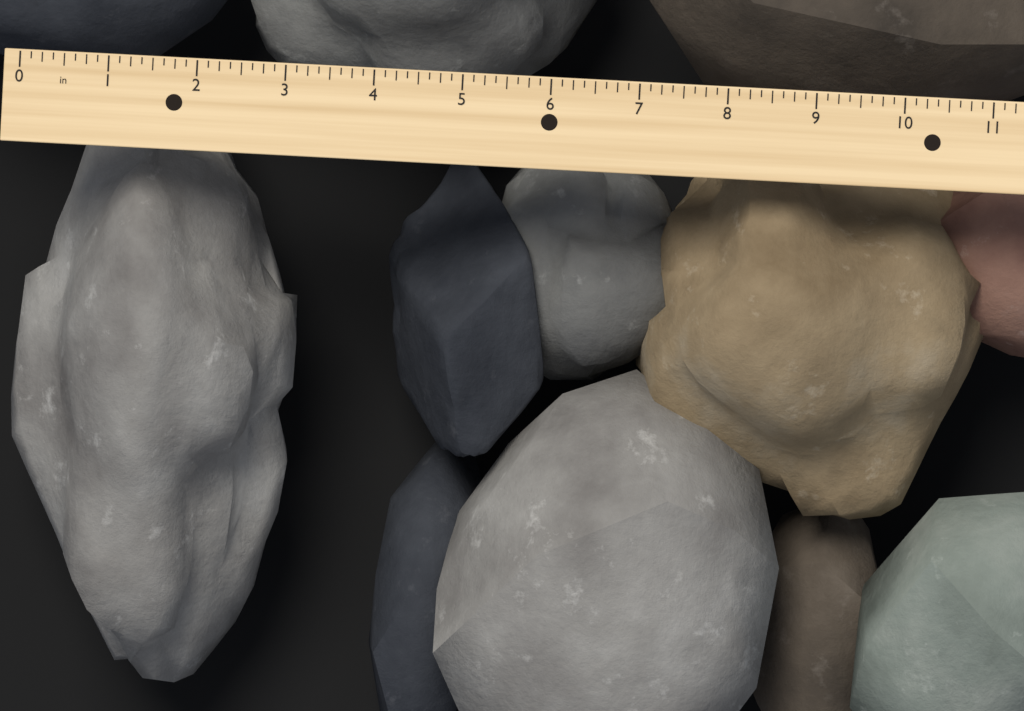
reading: 3.250 in
